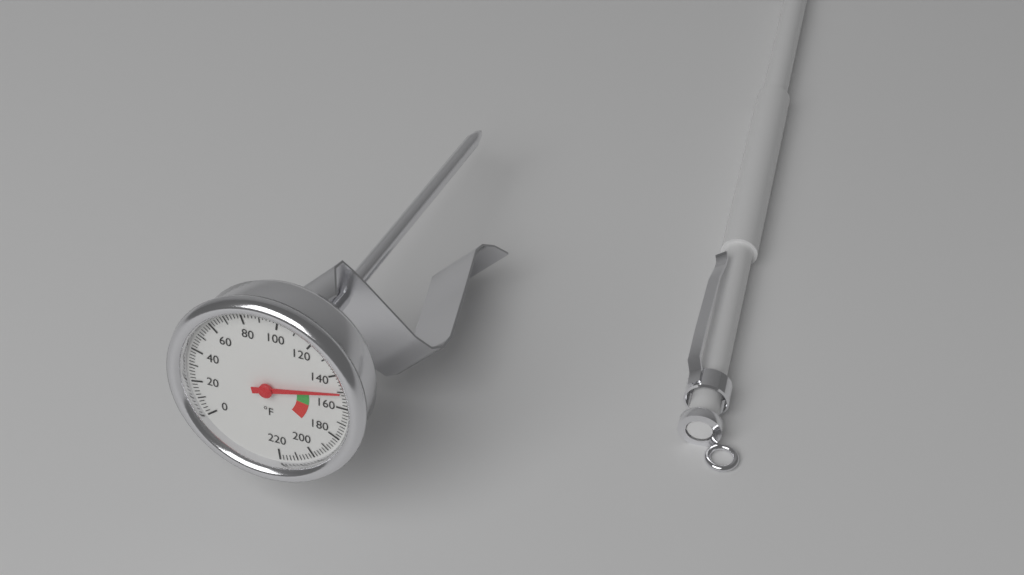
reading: 150 °F
